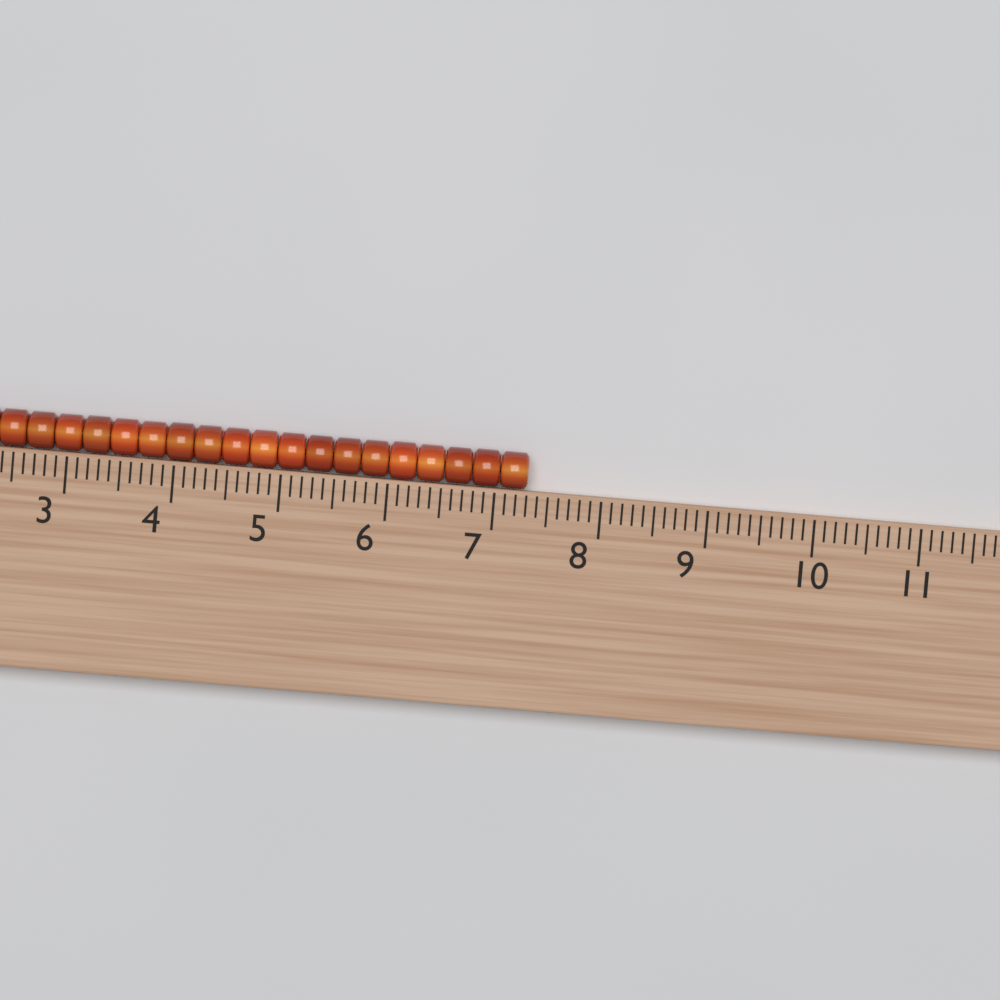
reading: 7.3 (no unit)
